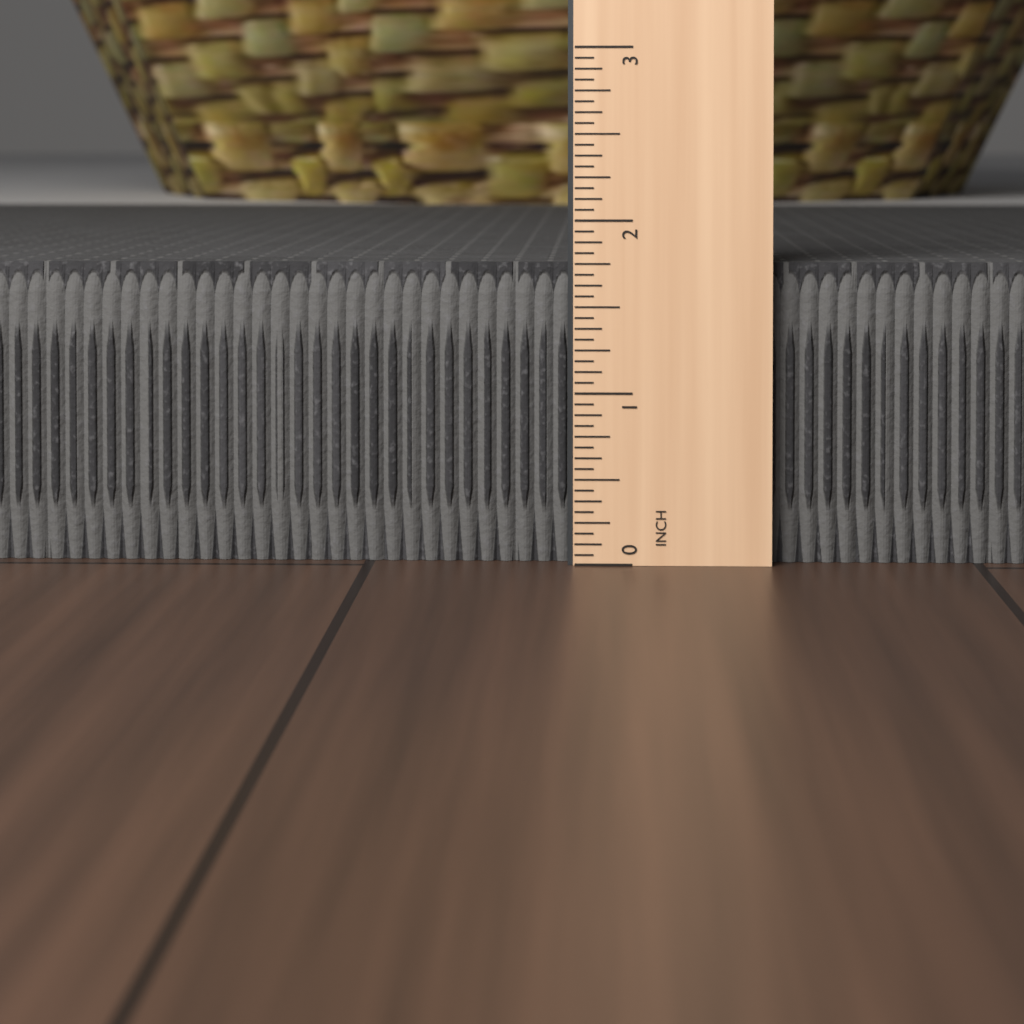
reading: 1.7500 in
